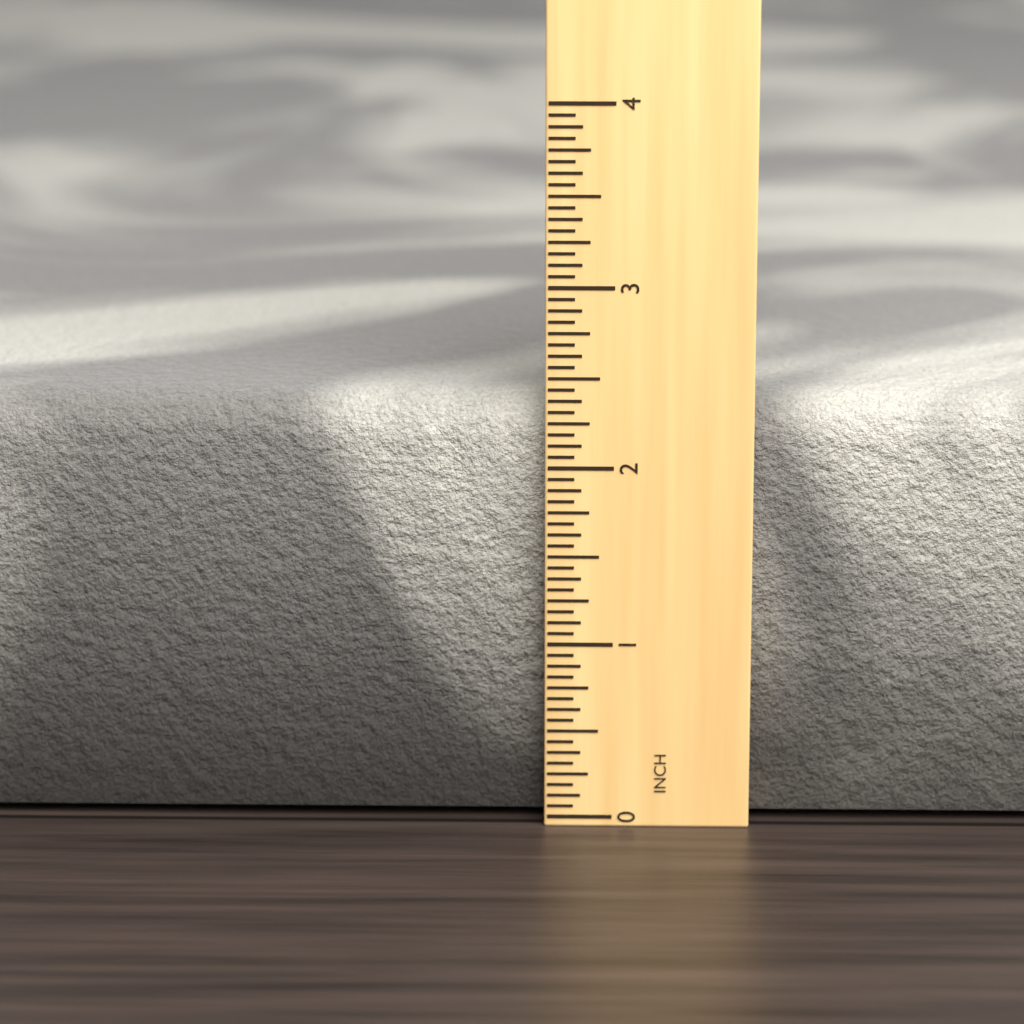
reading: 2.3750 in
